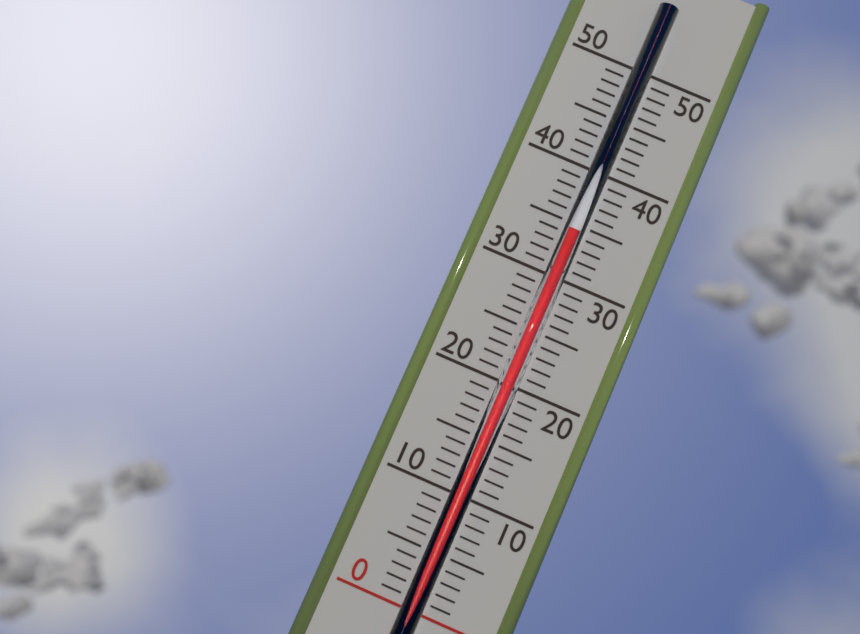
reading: 34 (no unit)
